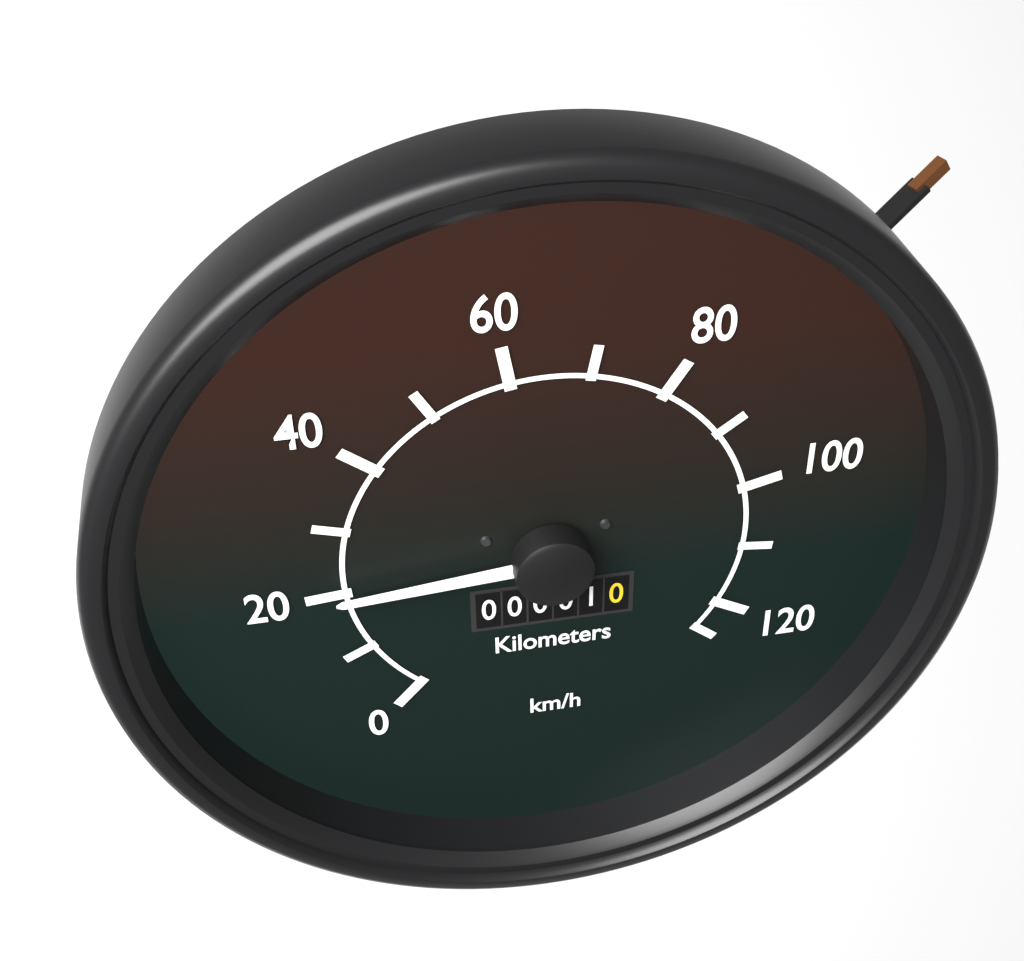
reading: 20 km/h
